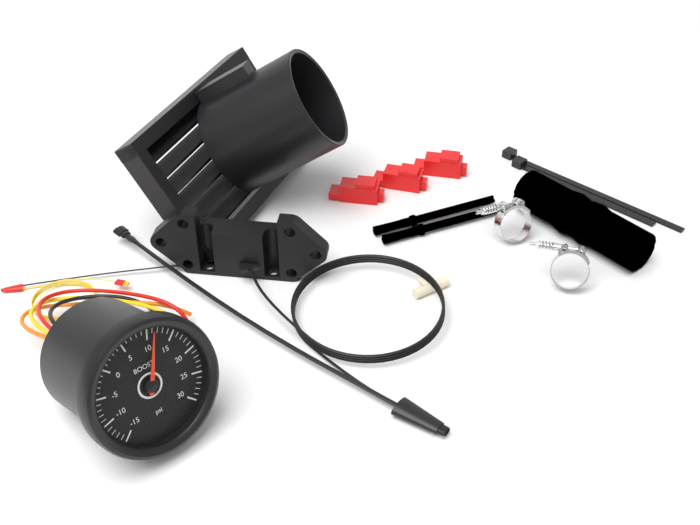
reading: 11 psi
